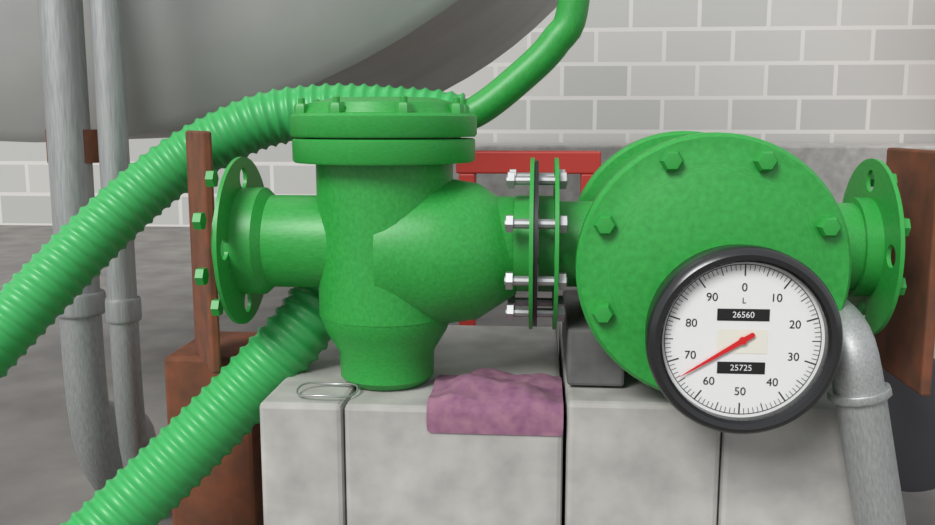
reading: 66 L
